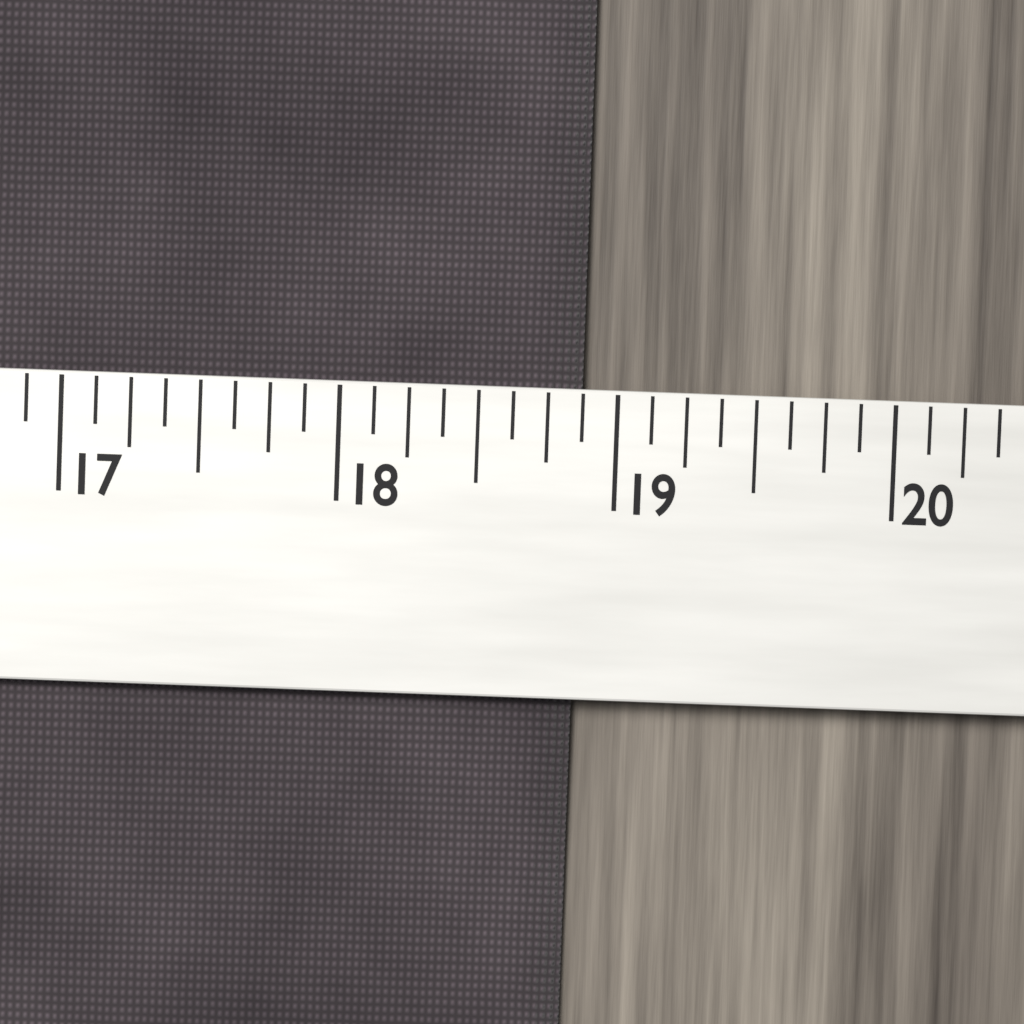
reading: 18.875 (no unit)
